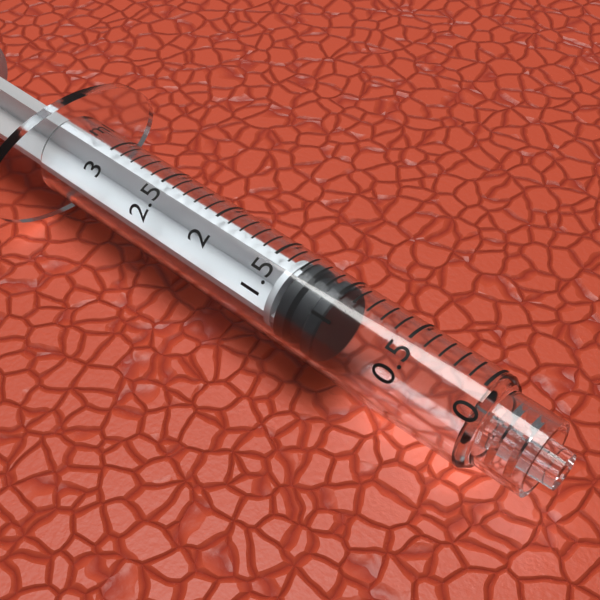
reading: 1.0 ml
